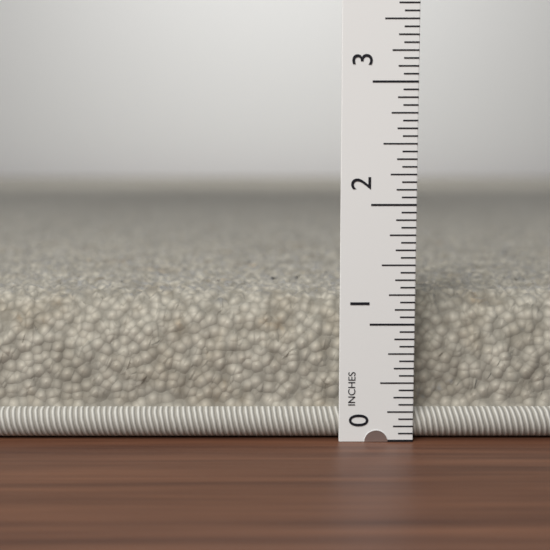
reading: 1.2500 in
